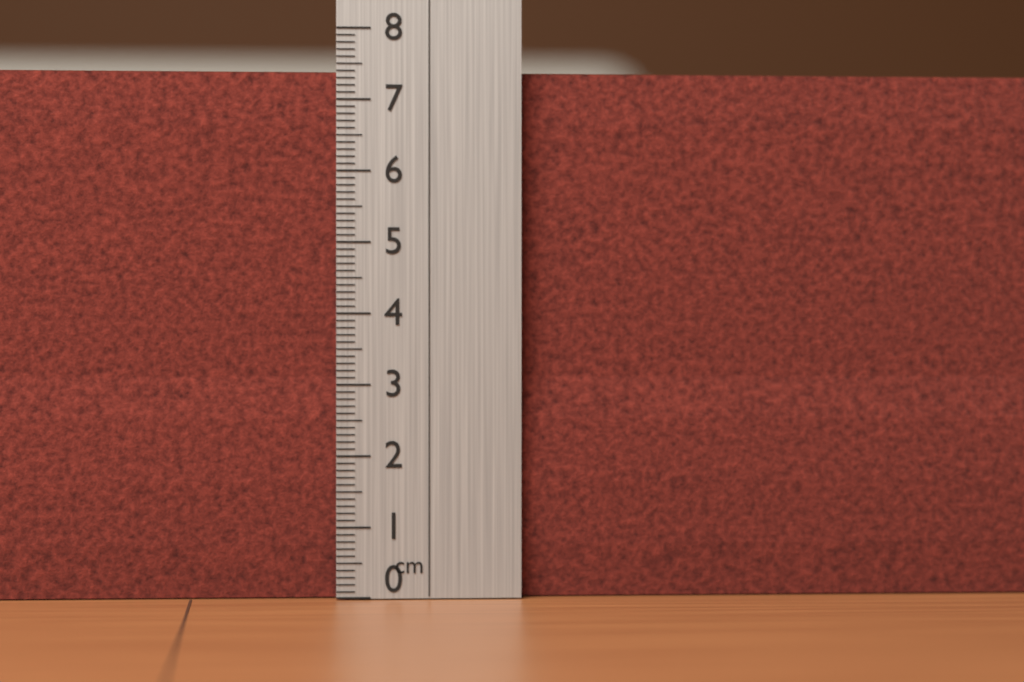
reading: 7.4 cm
